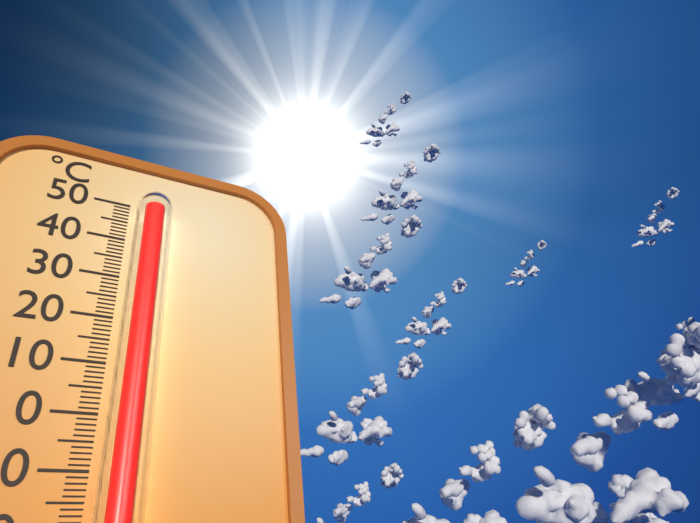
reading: 47 °C
